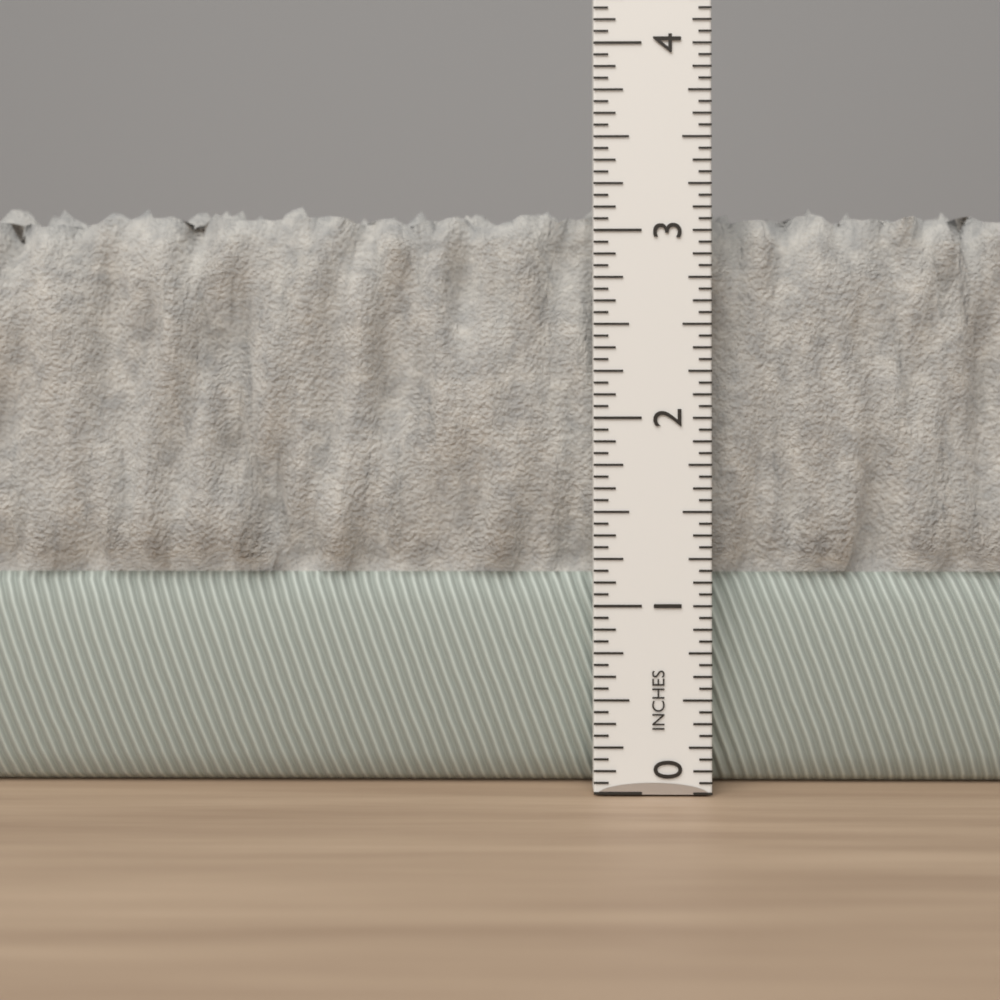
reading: 3.1875 in
